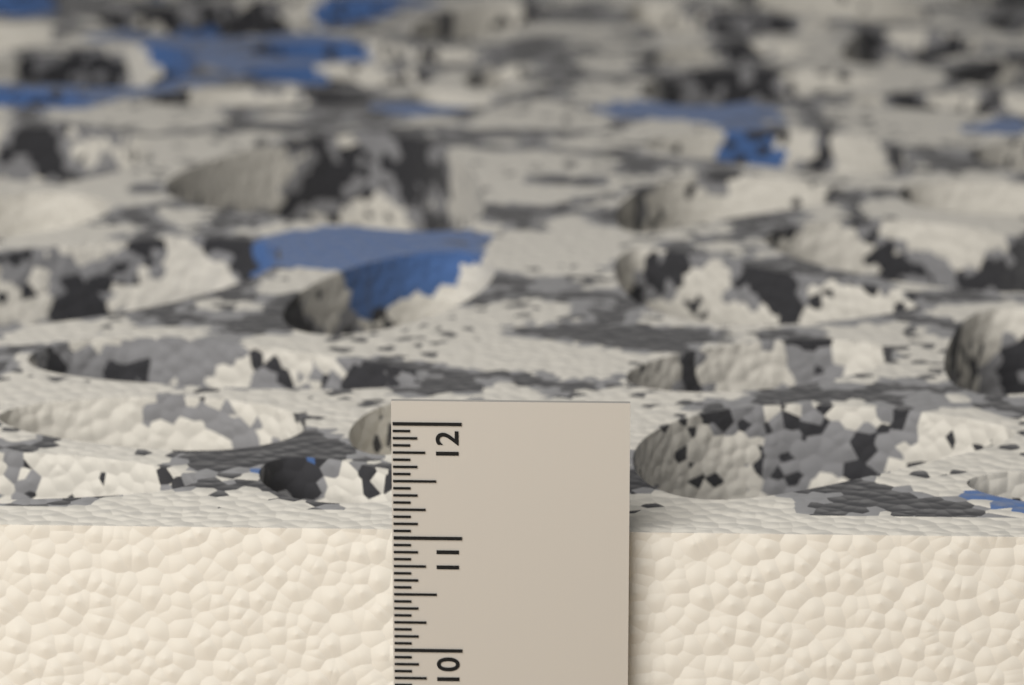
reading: 11.0000 in
